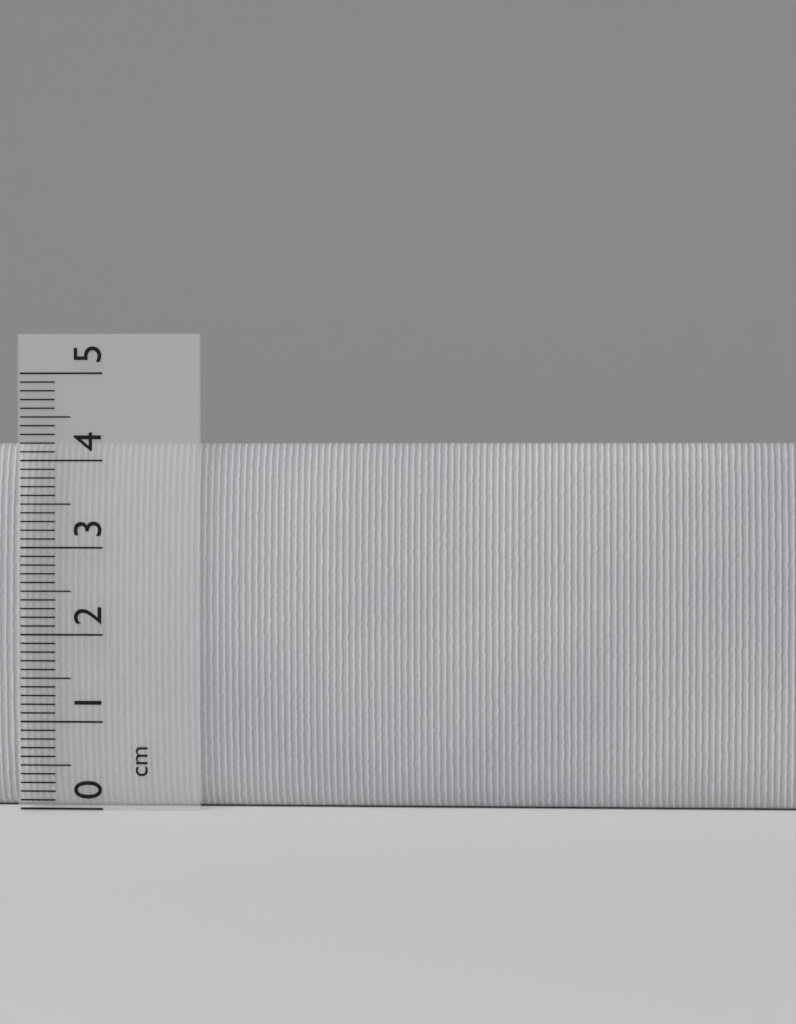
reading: 4.2 cm
